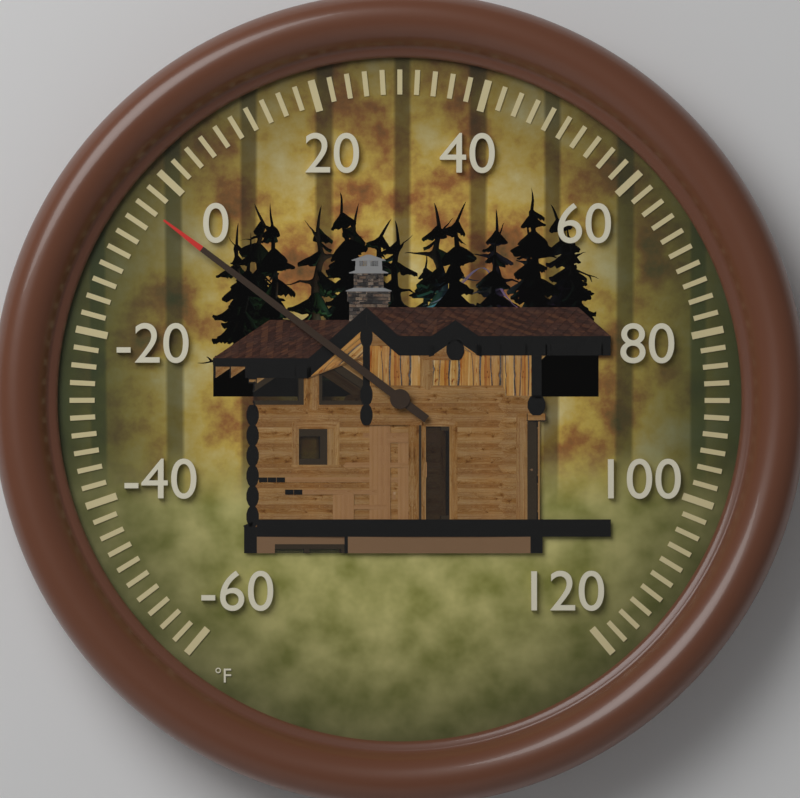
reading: -4 °F
